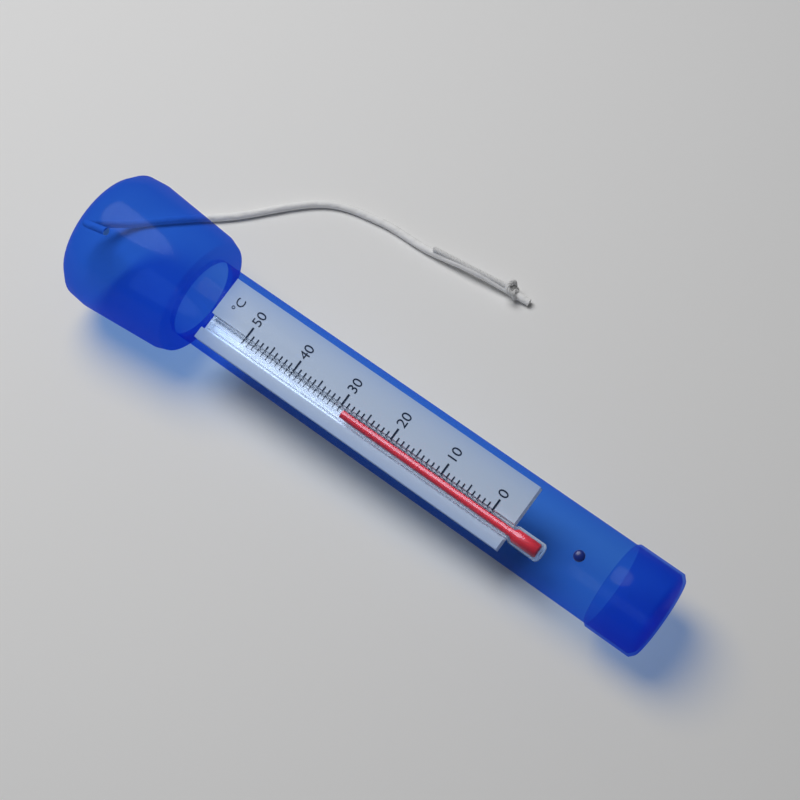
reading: 29 °C
